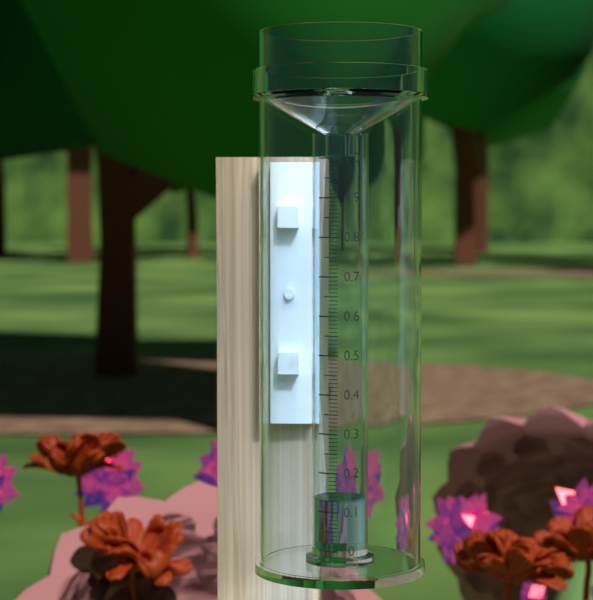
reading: 0.13 (no unit)
